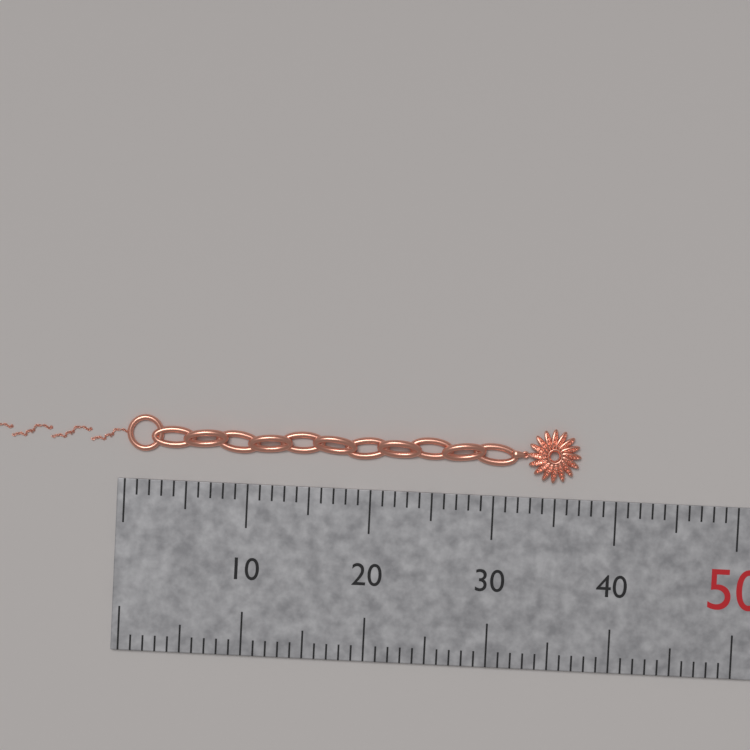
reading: 37 mm
